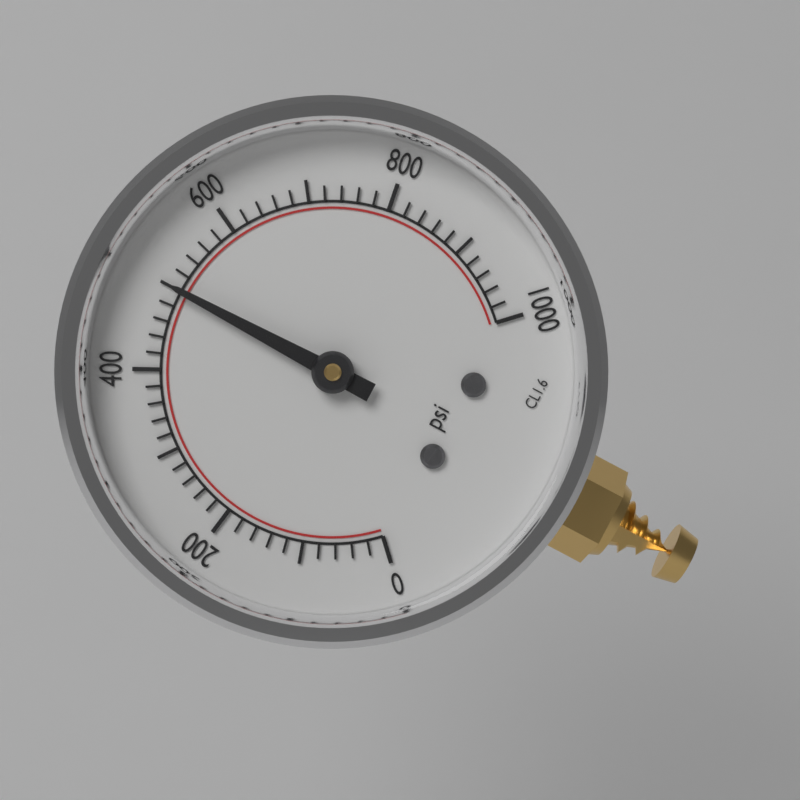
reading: 500 psi
